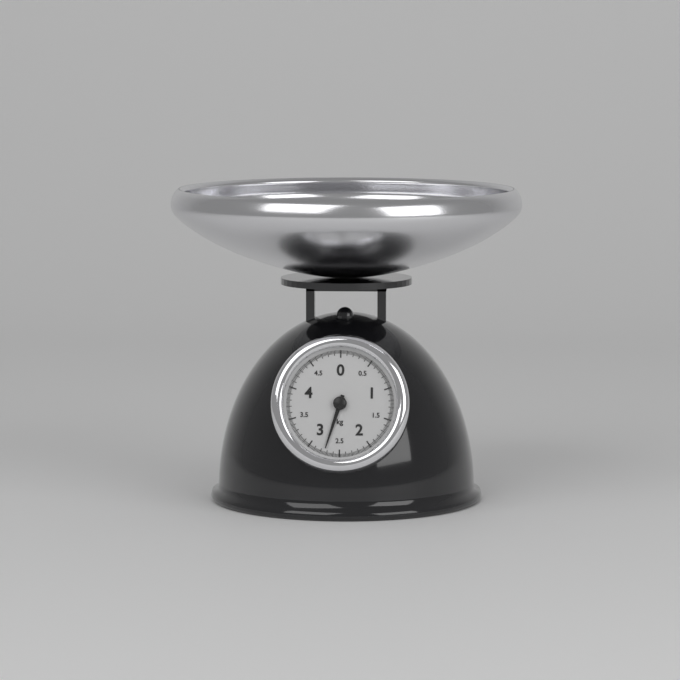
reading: 2.74 kg
